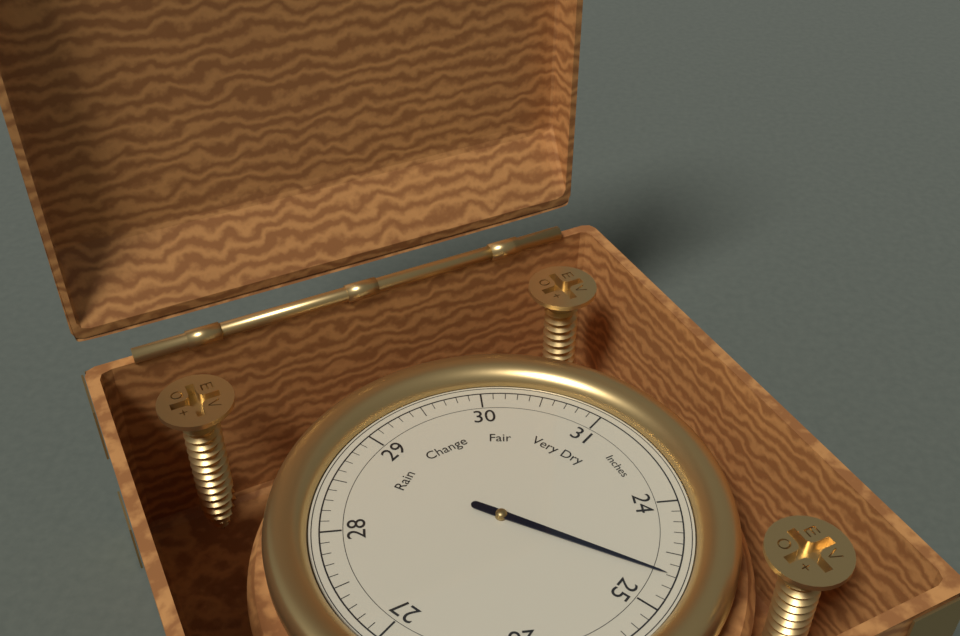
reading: 24.7 Inches
